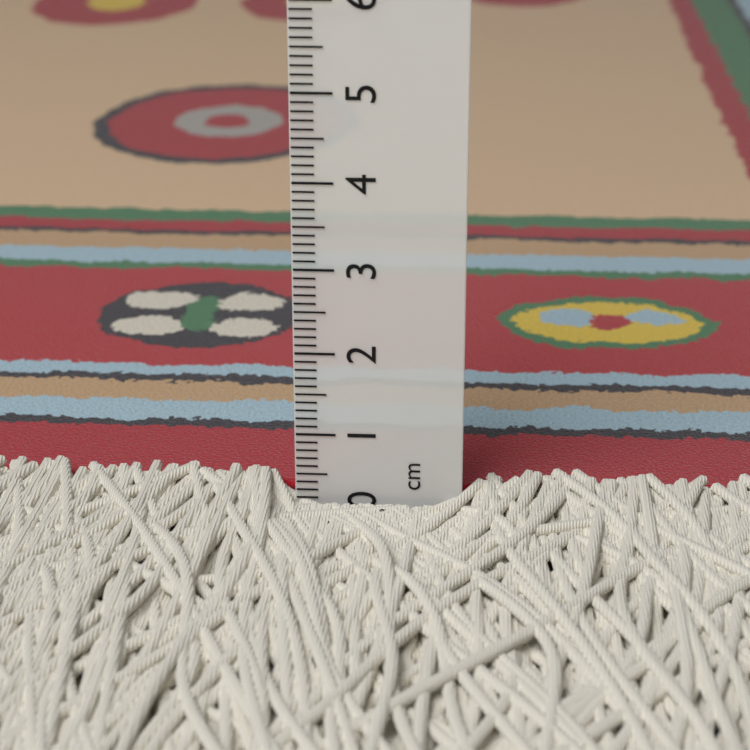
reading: 0.2 cm
